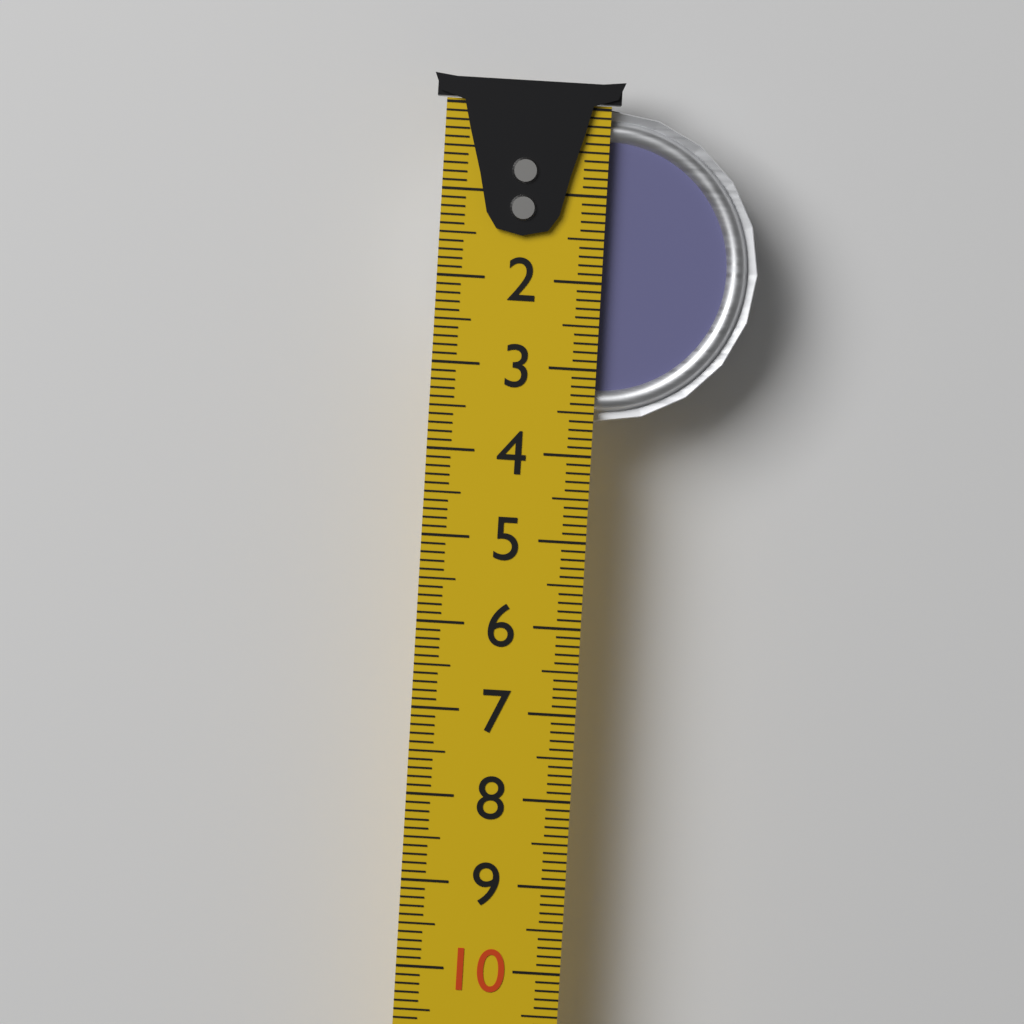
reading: 3.6 cm
